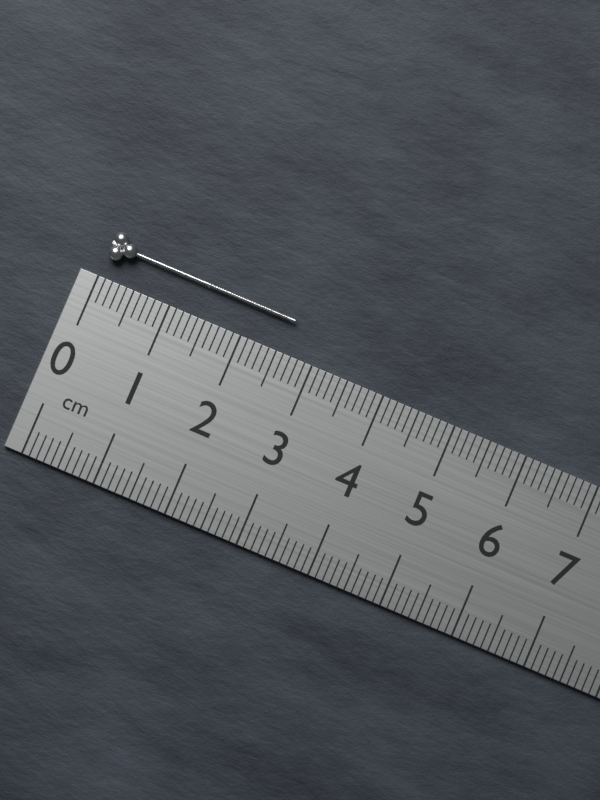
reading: 2.6 cm
